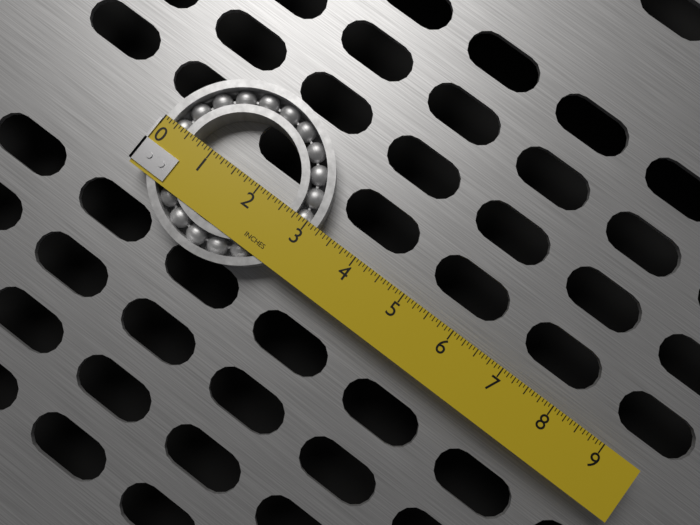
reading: 3.1875 in
